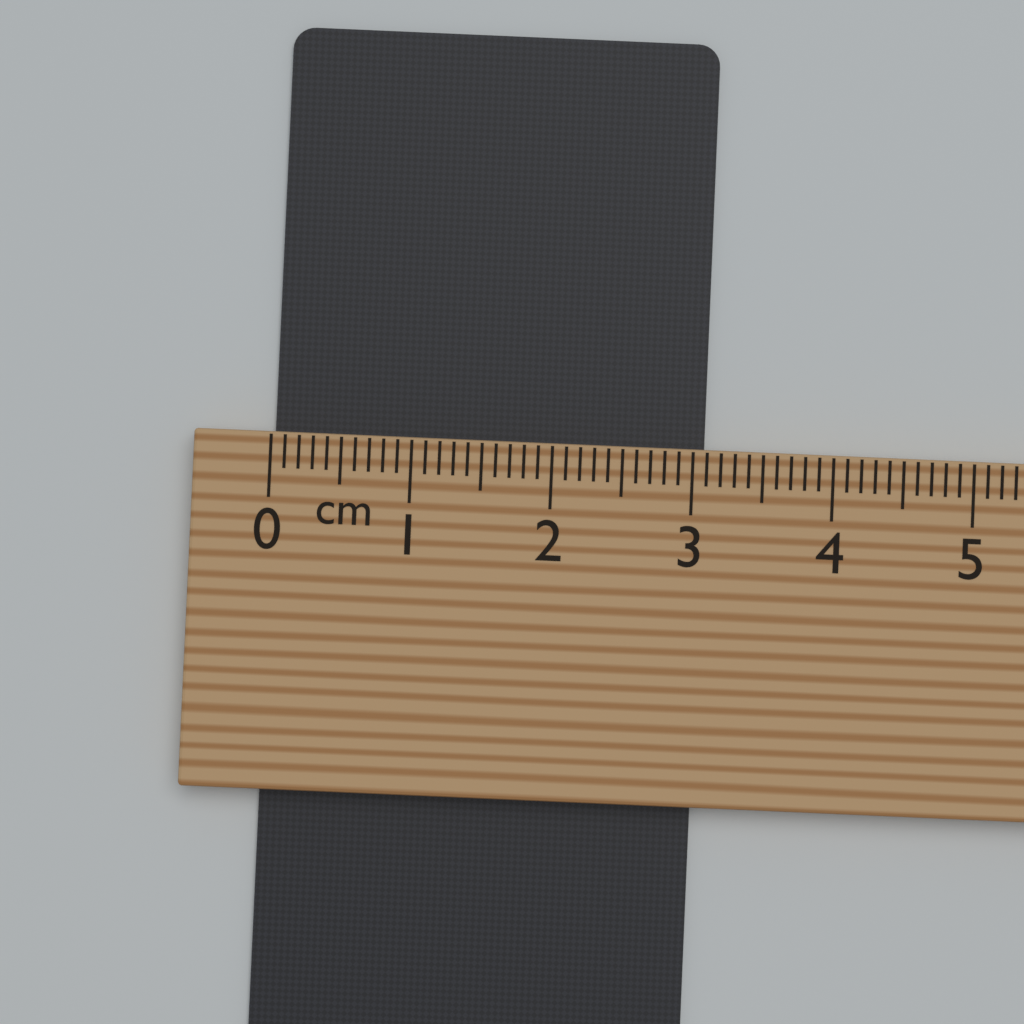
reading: 3.1 cm
